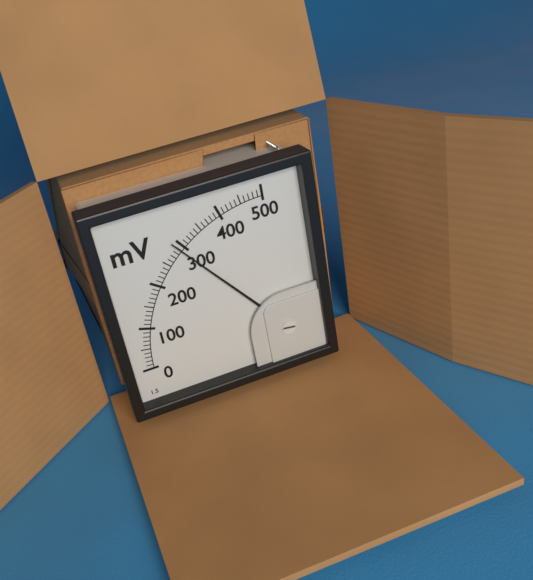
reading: 290 mV
